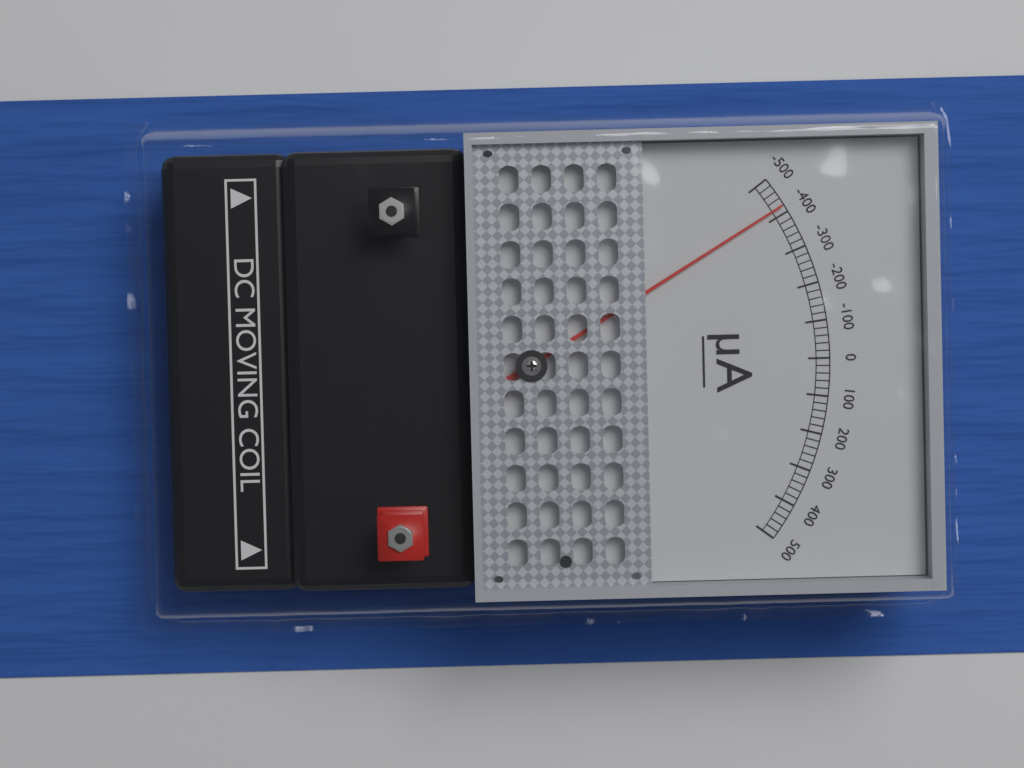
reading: -420 µA
